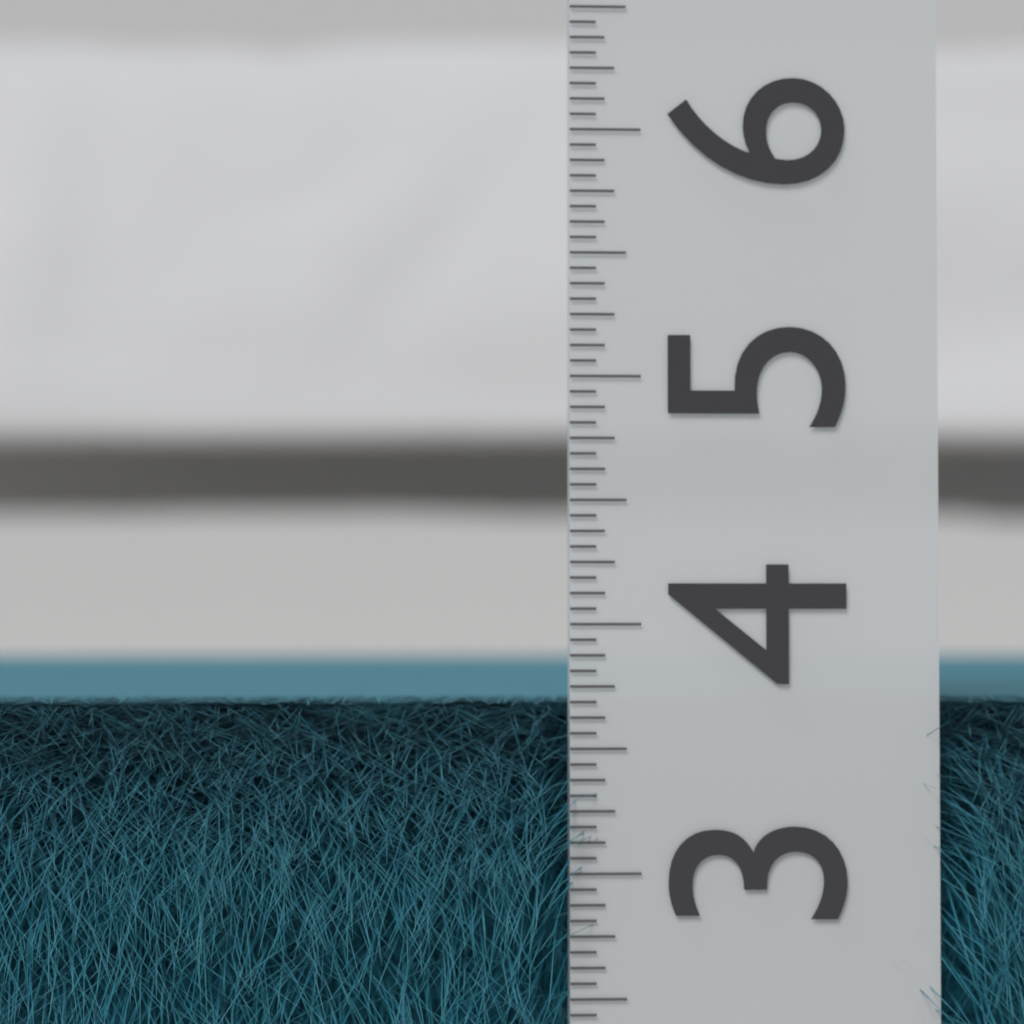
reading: 3.6875 (no unit)
